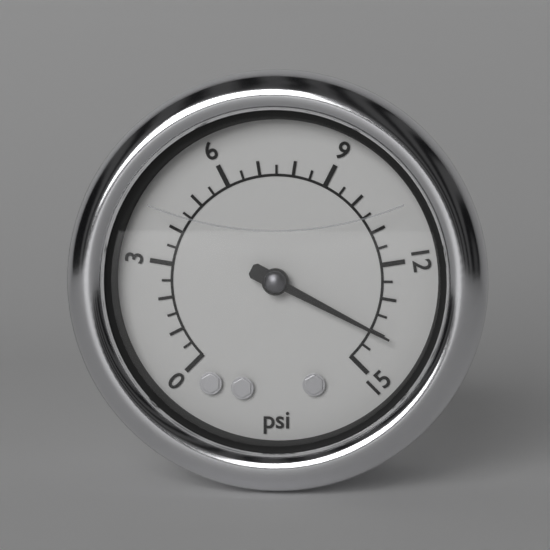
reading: 14.0 psi
